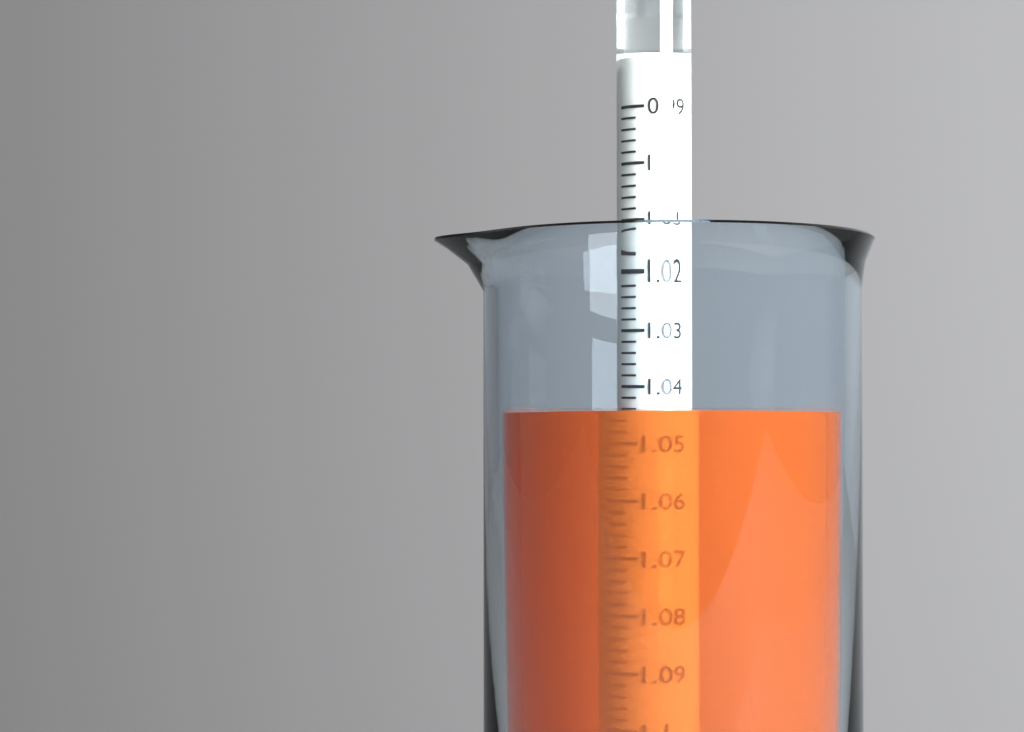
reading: 1.044 (no unit)
